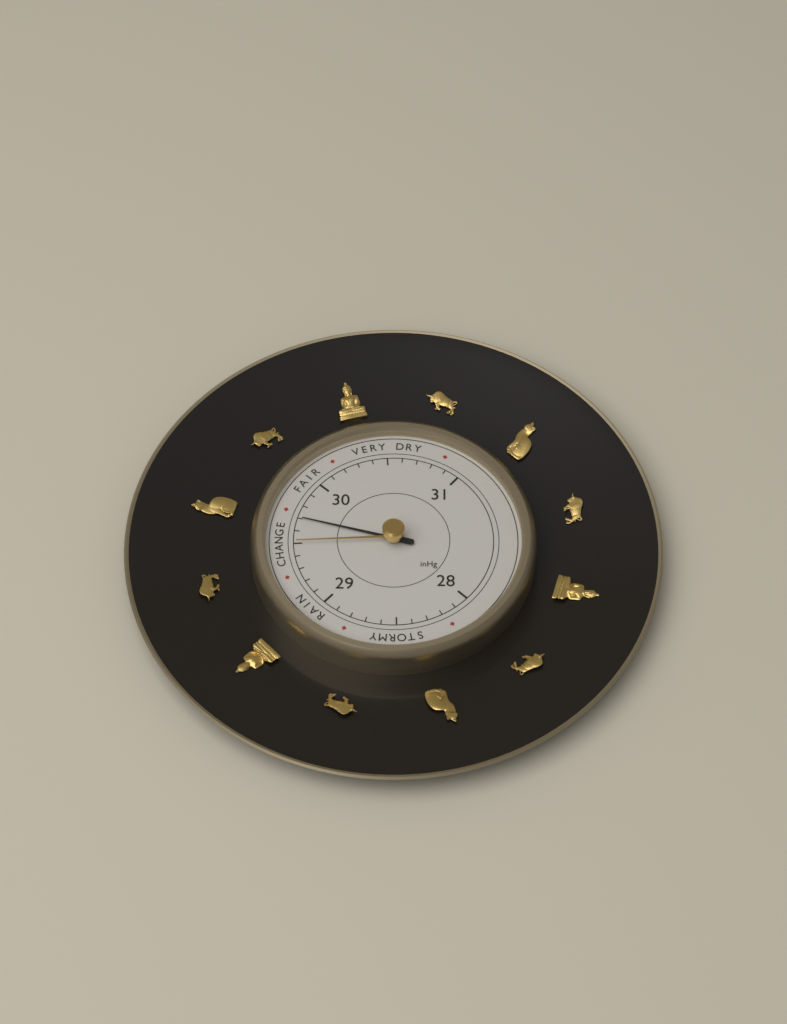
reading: 29.7 inHg
